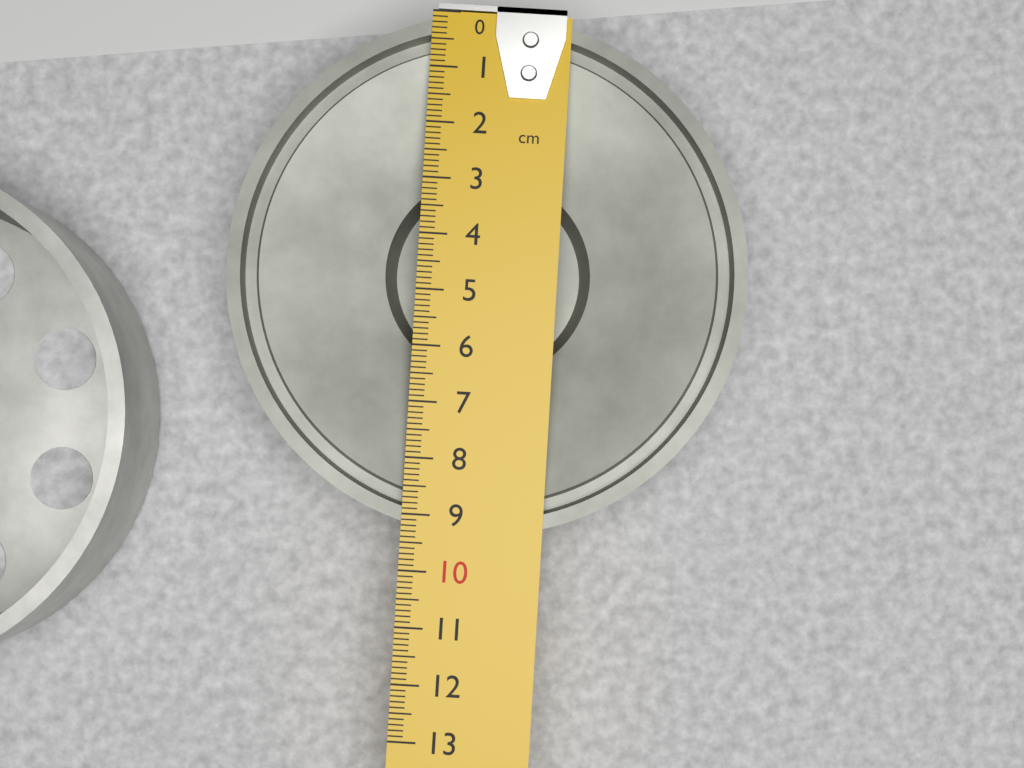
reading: 9.3 cm
